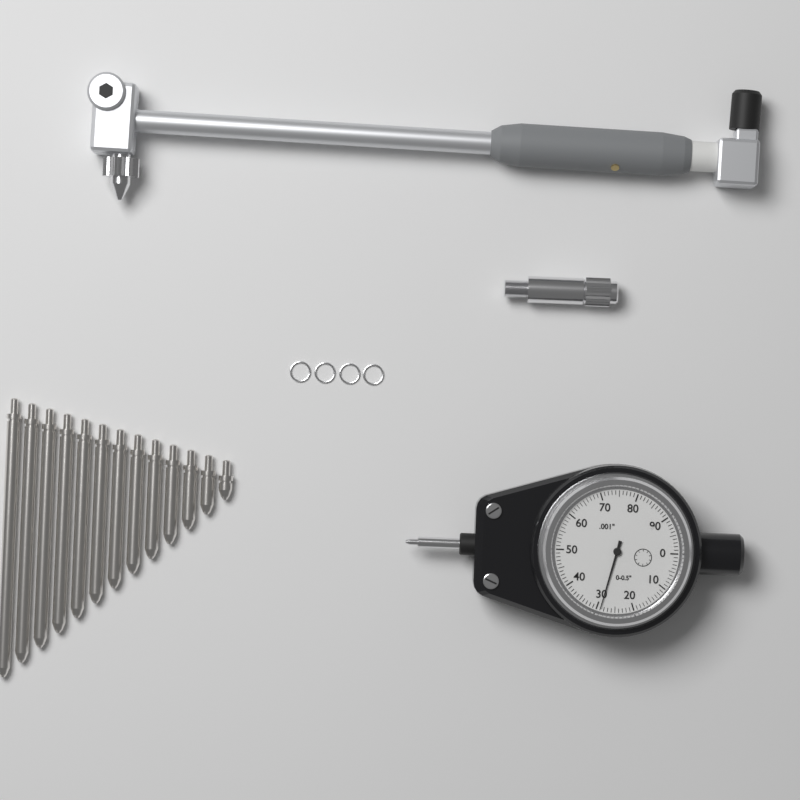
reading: 0.029 in
